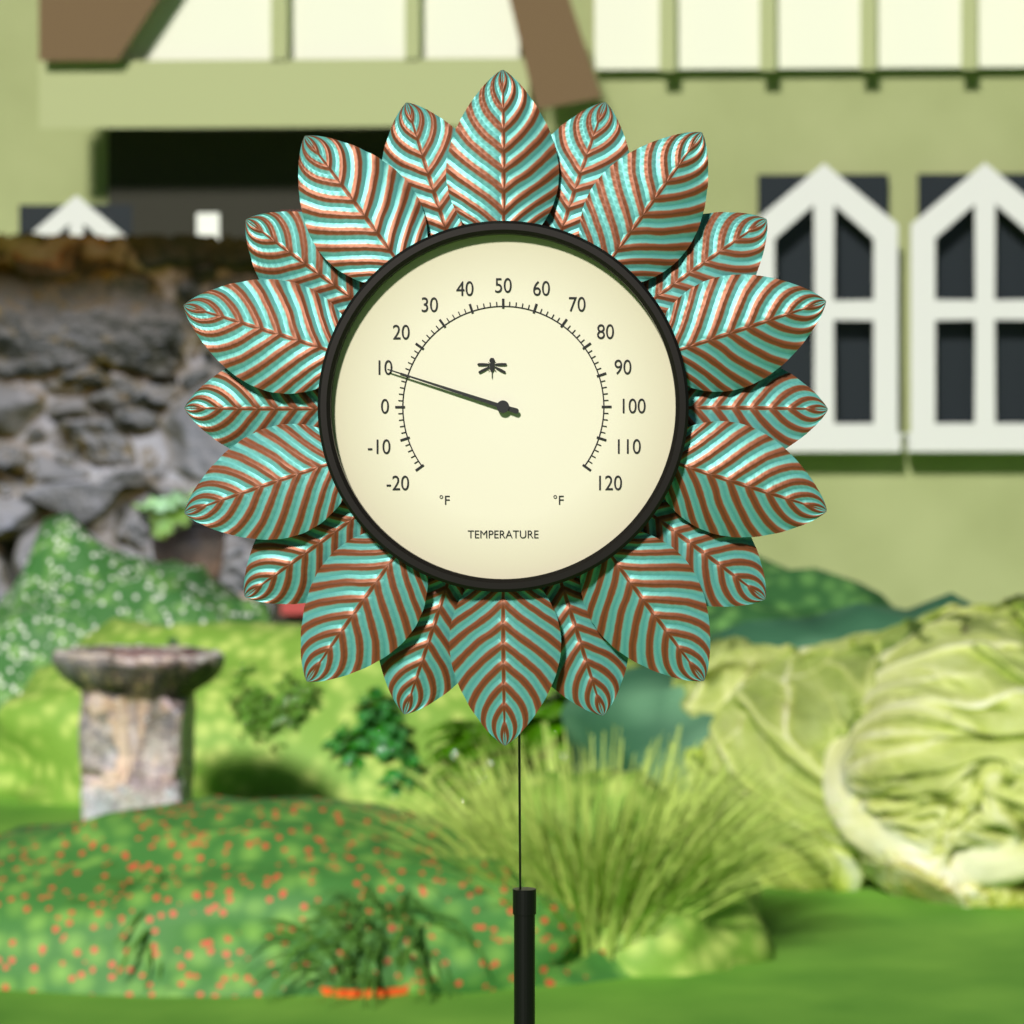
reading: 10 °F
